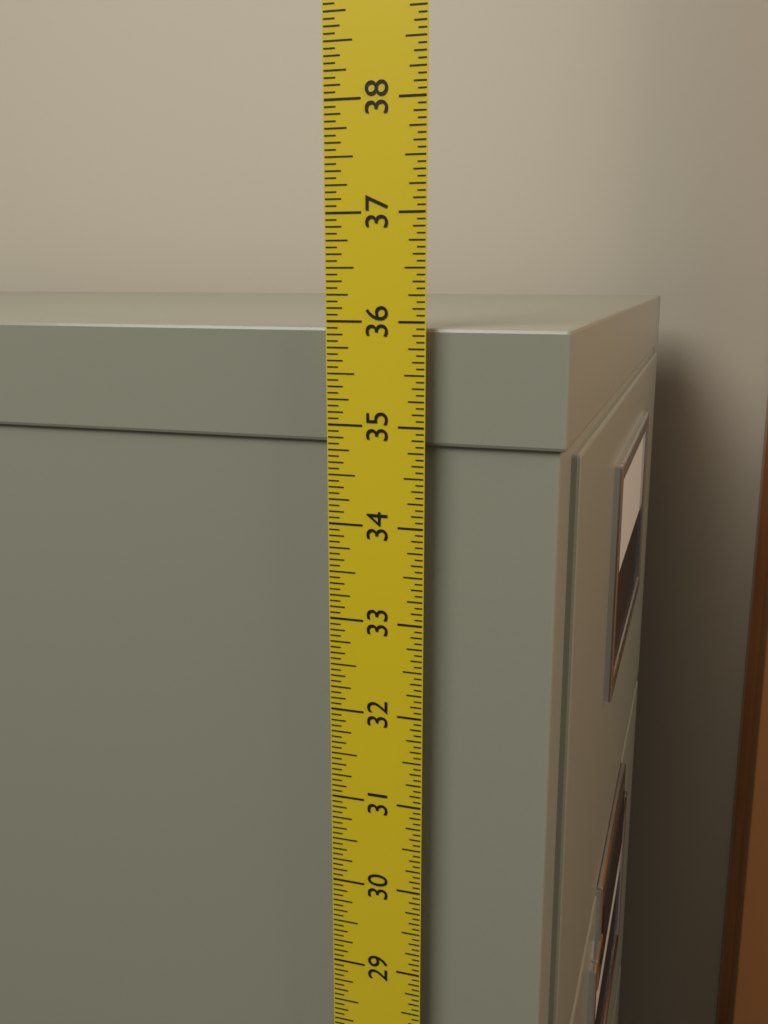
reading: 35.9375 in
